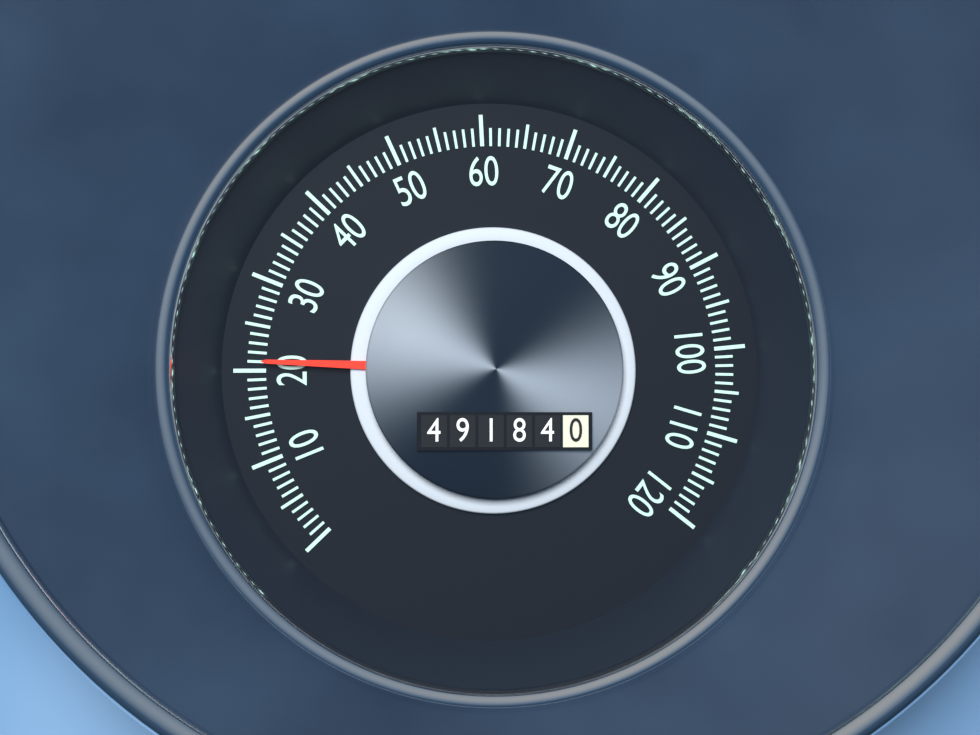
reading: 21 (no unit)
